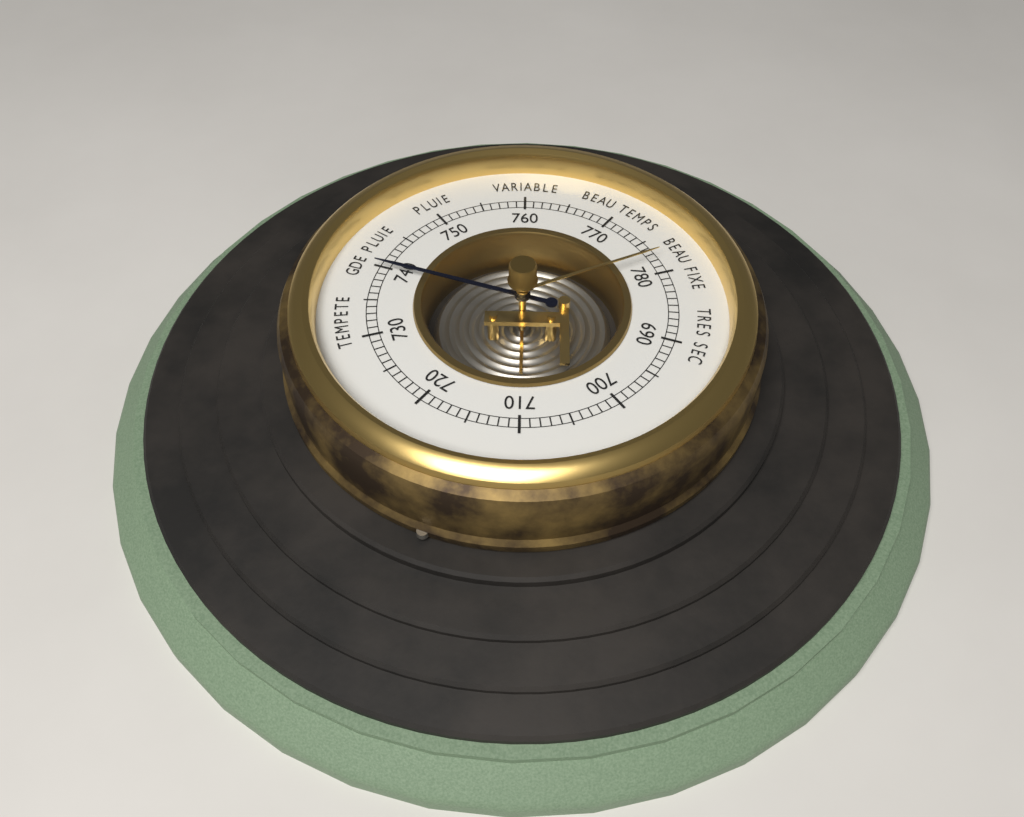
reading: 740 (no unit)
